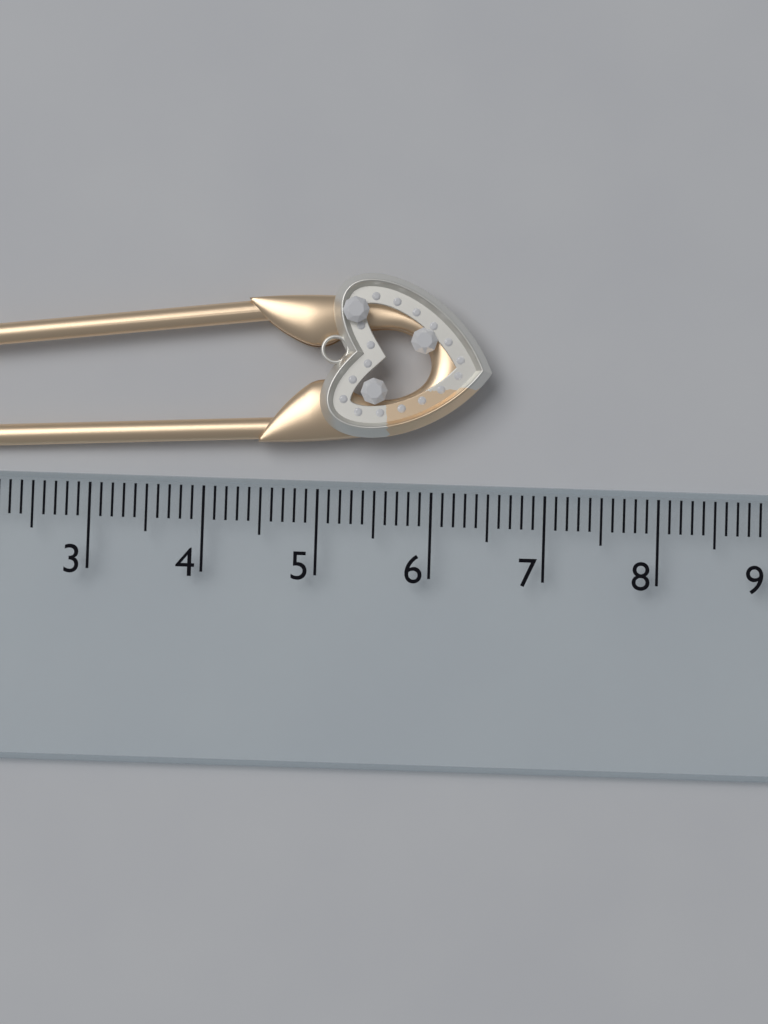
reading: 6.5 cm
